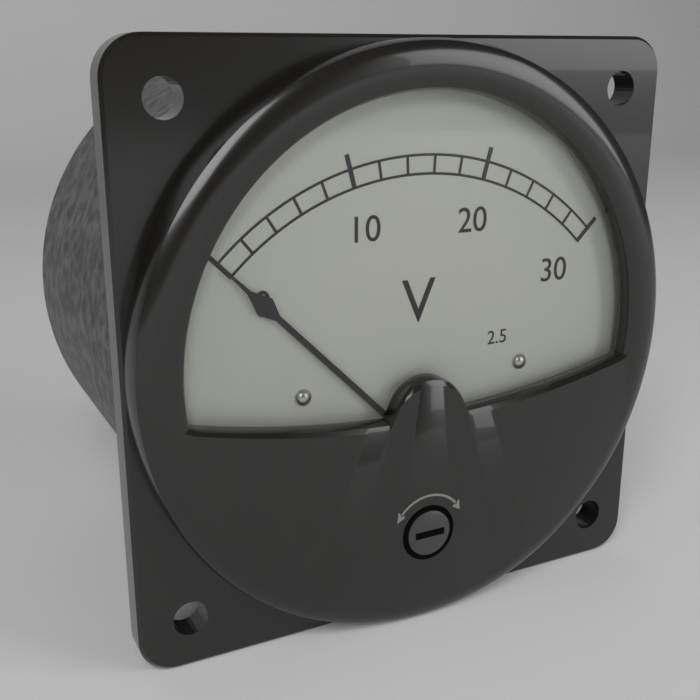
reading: 0 V
